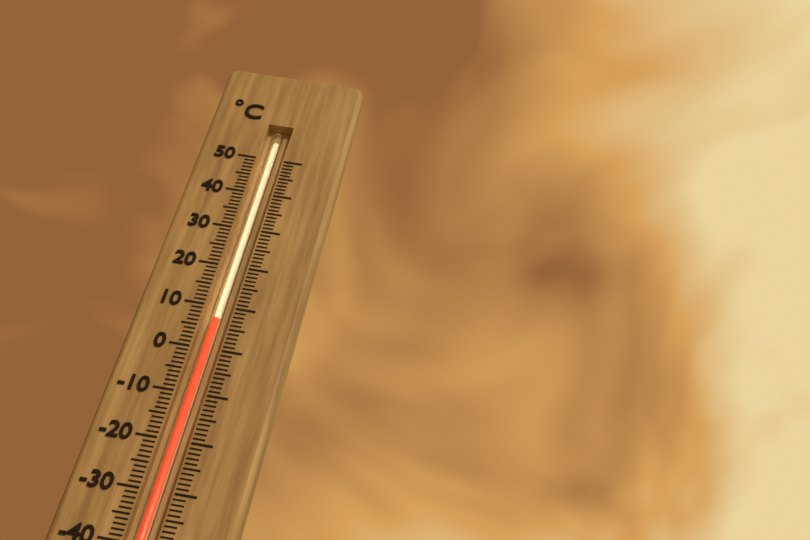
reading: 7 °C
